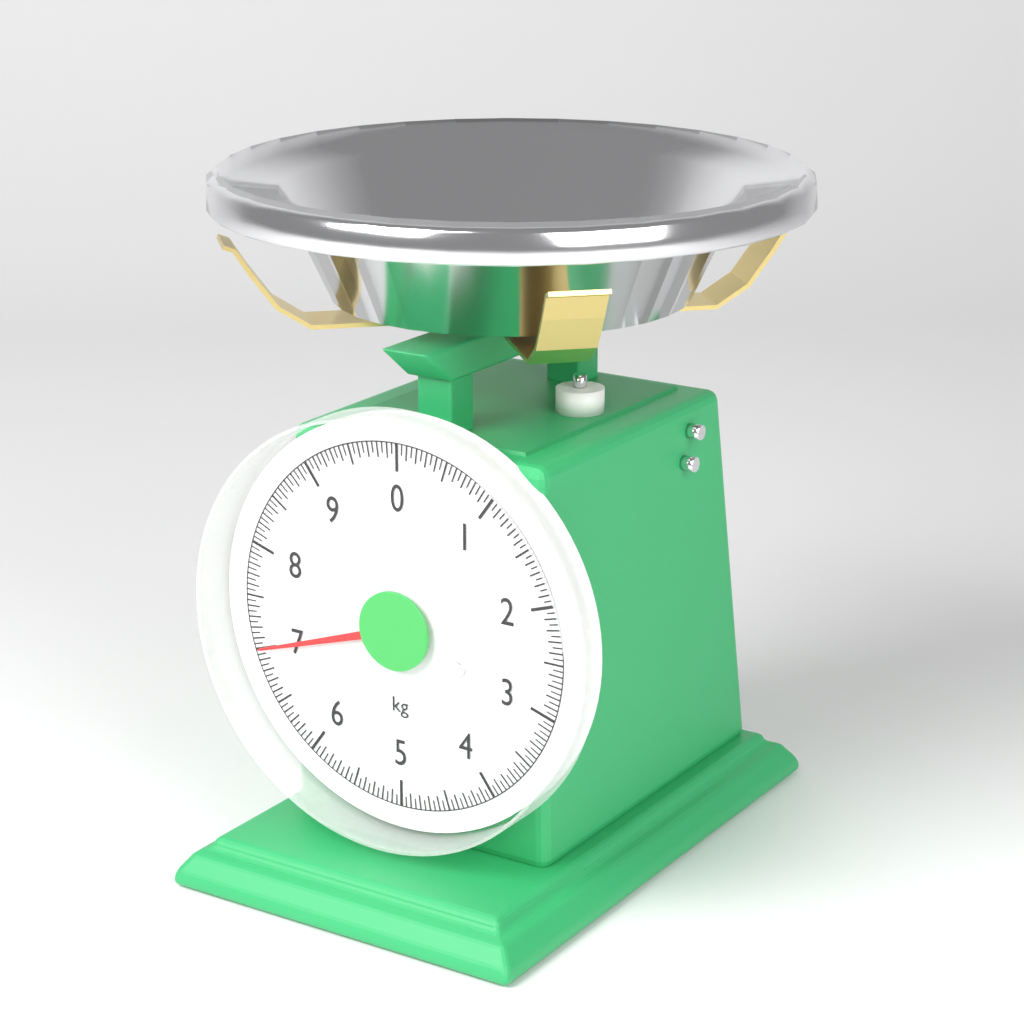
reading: 7.00 kg
